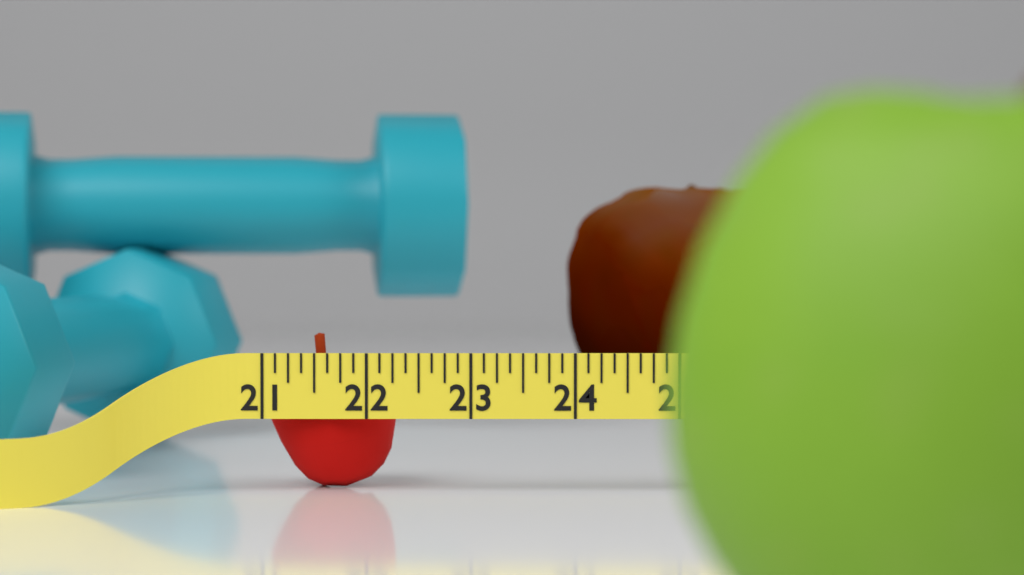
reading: 22.250 (no unit)
